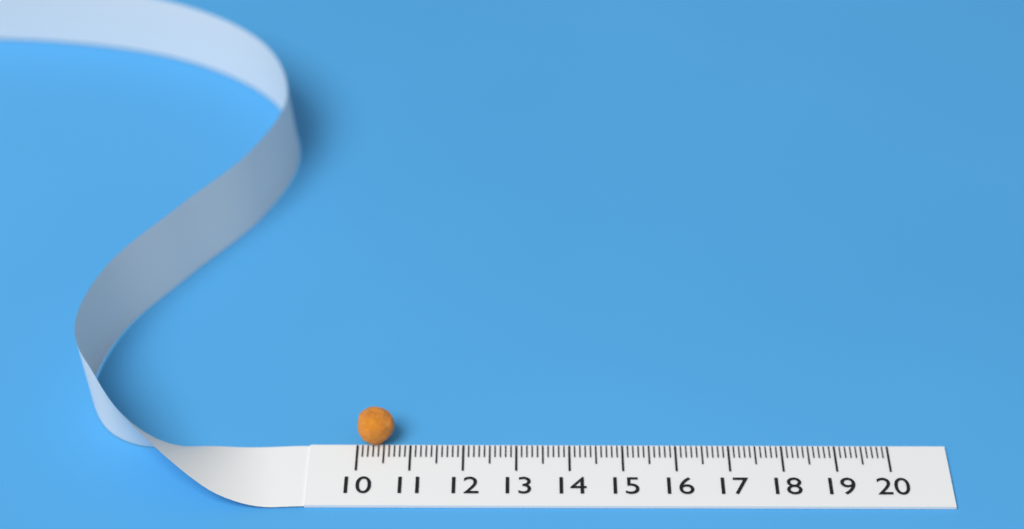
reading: 10.7 (no unit)
